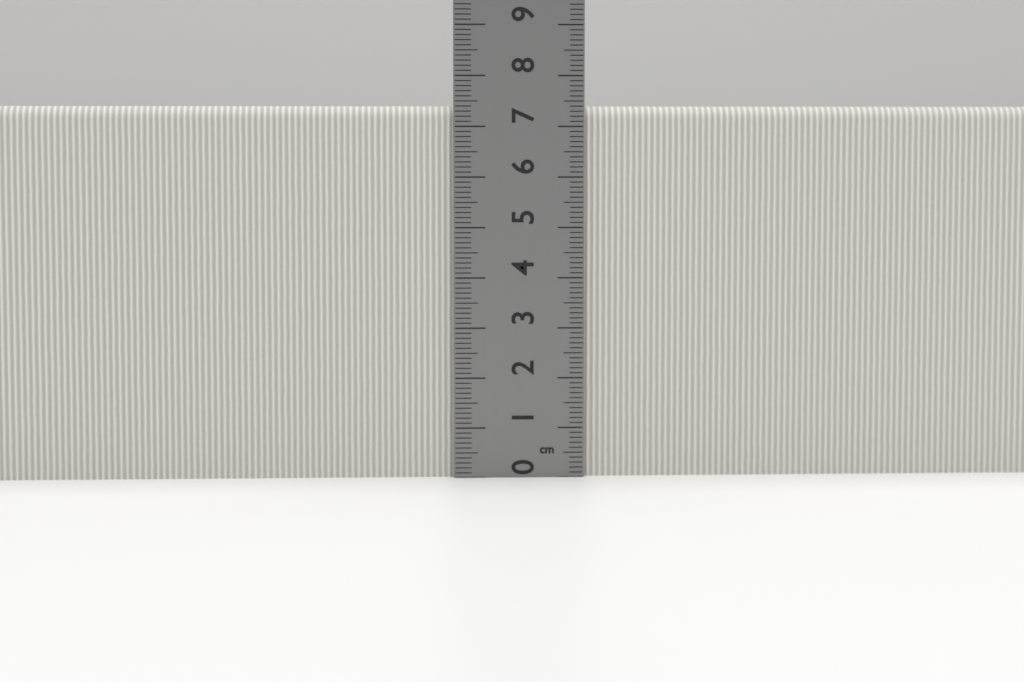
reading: 7.4 cm
